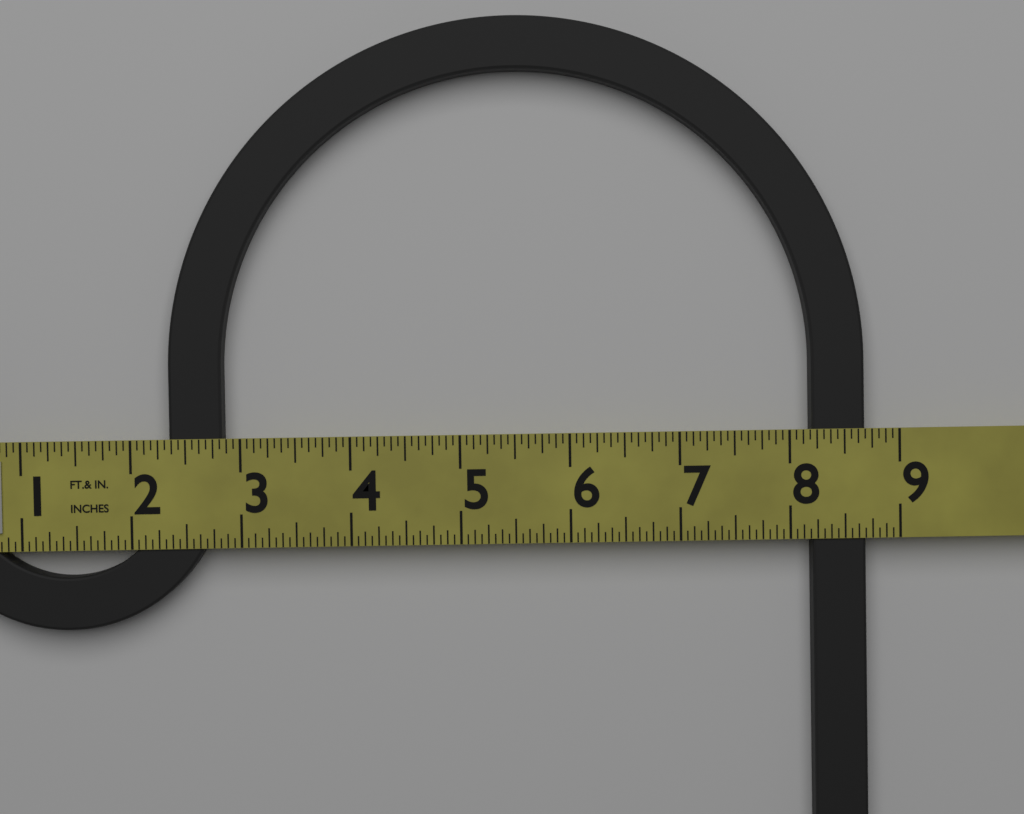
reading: 8.6875 in
